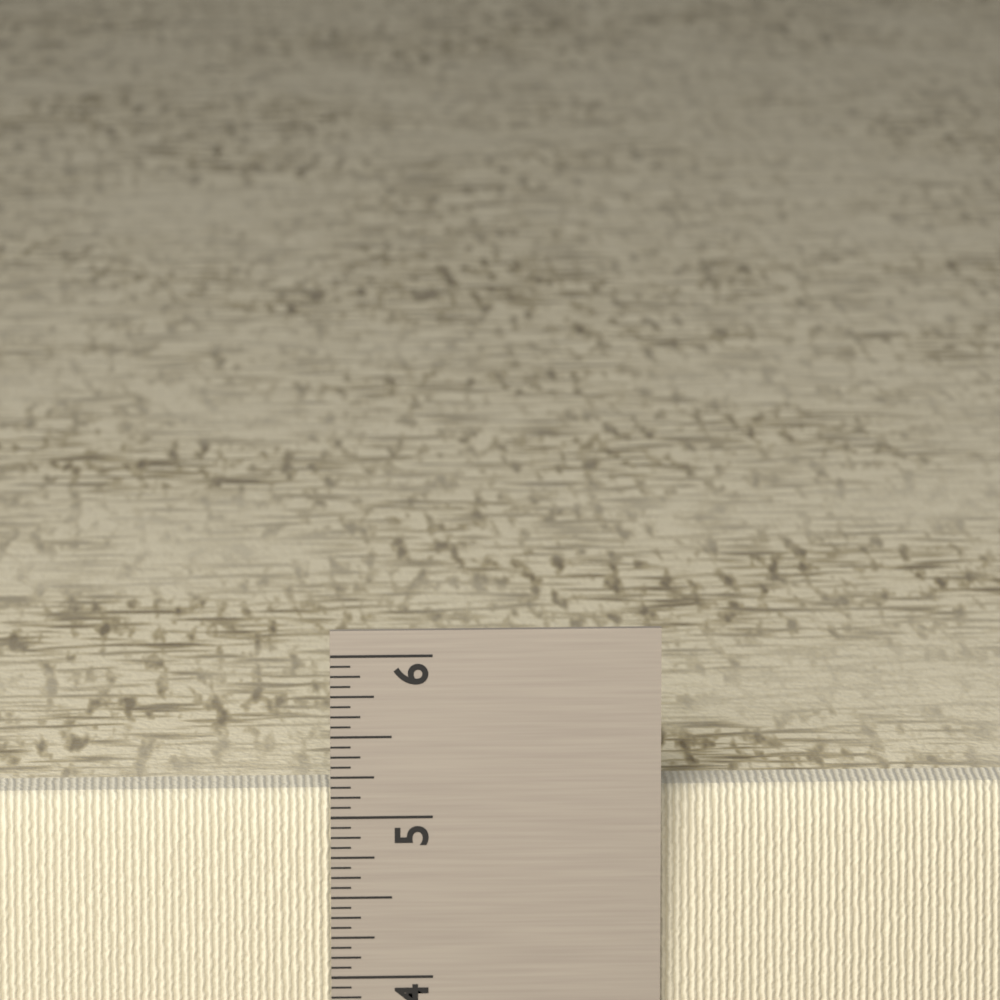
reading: 5.1250 in
